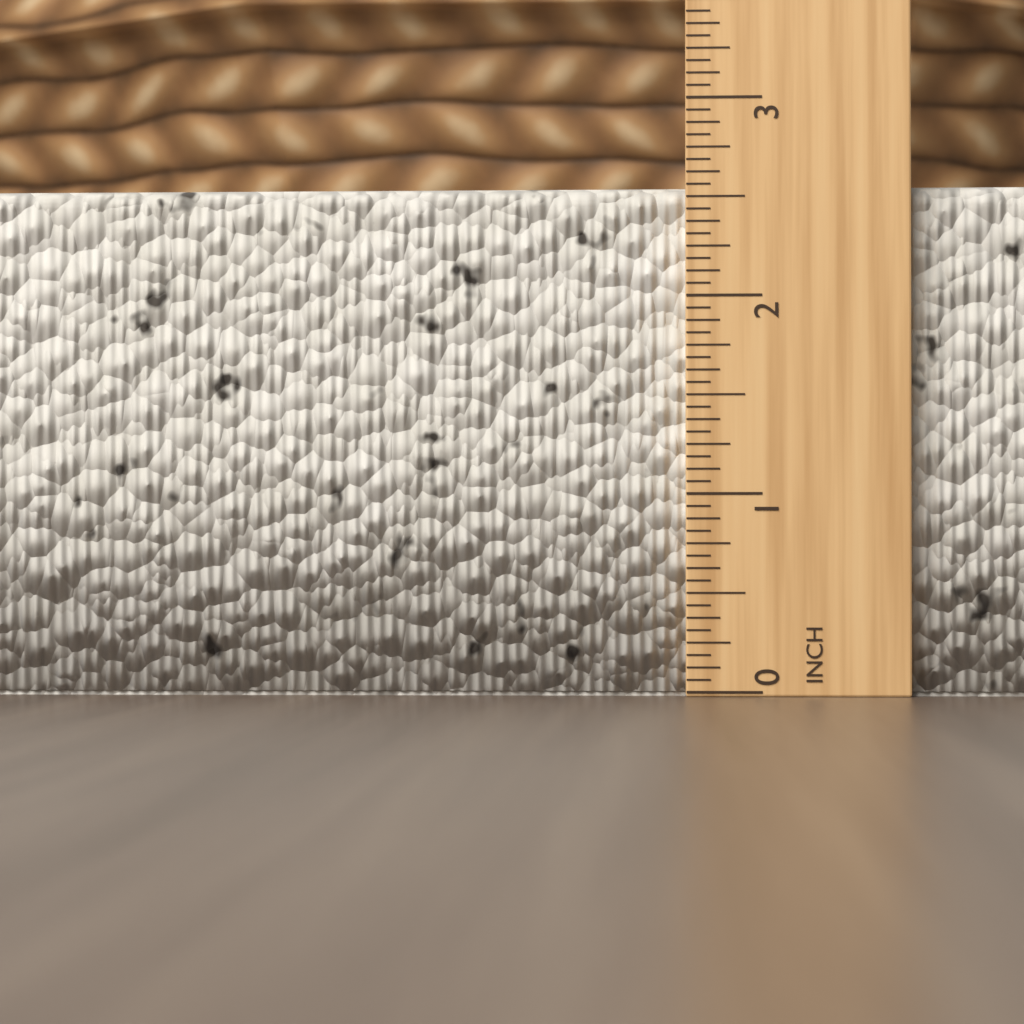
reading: 2.5625 in
